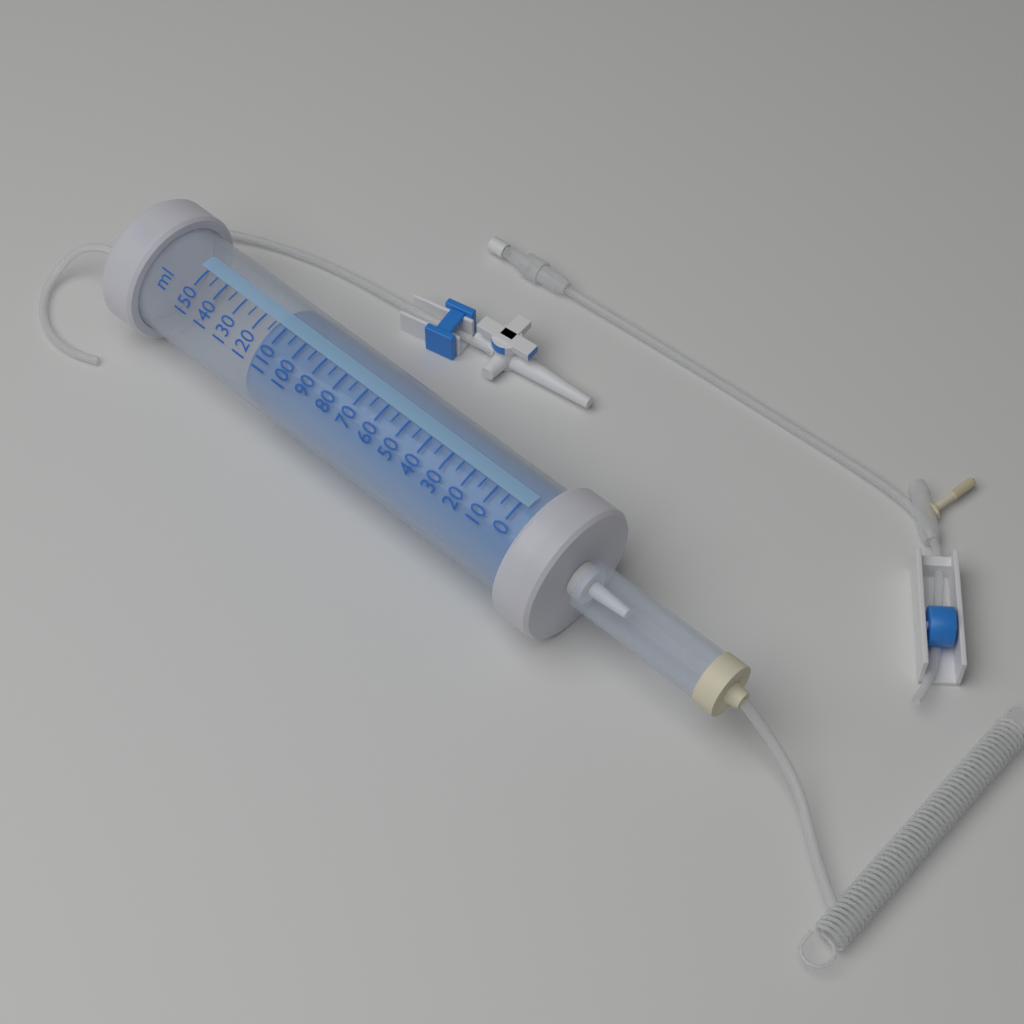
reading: 115 ml
